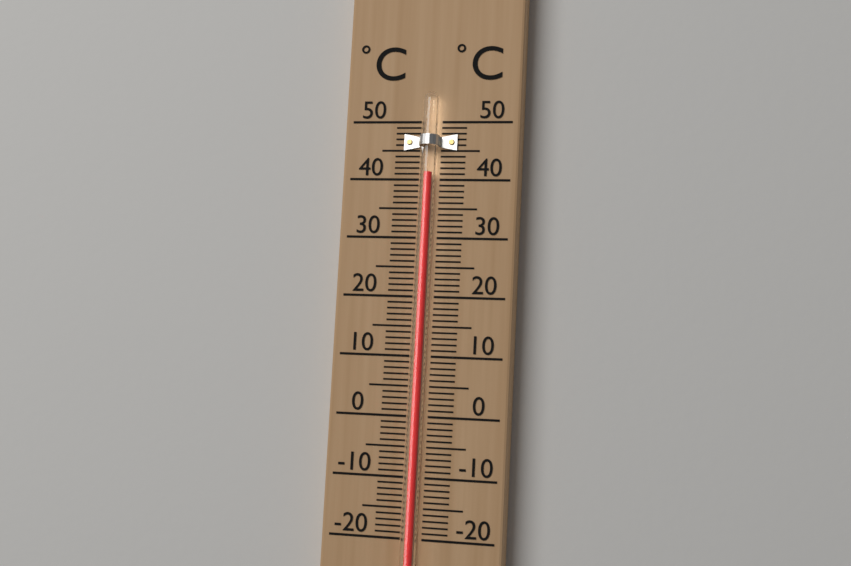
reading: 41 °C
